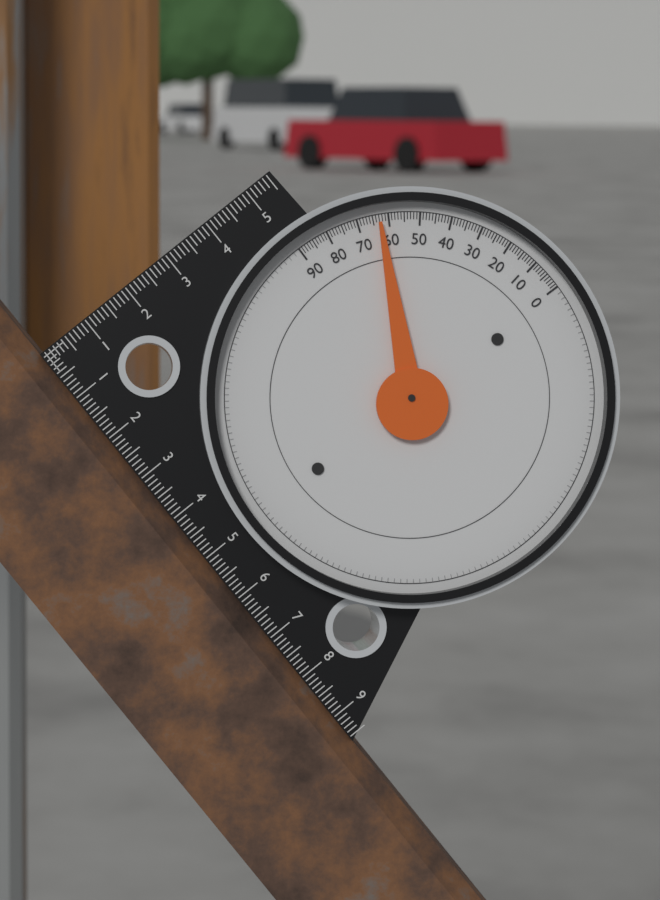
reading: 63 (no unit)
